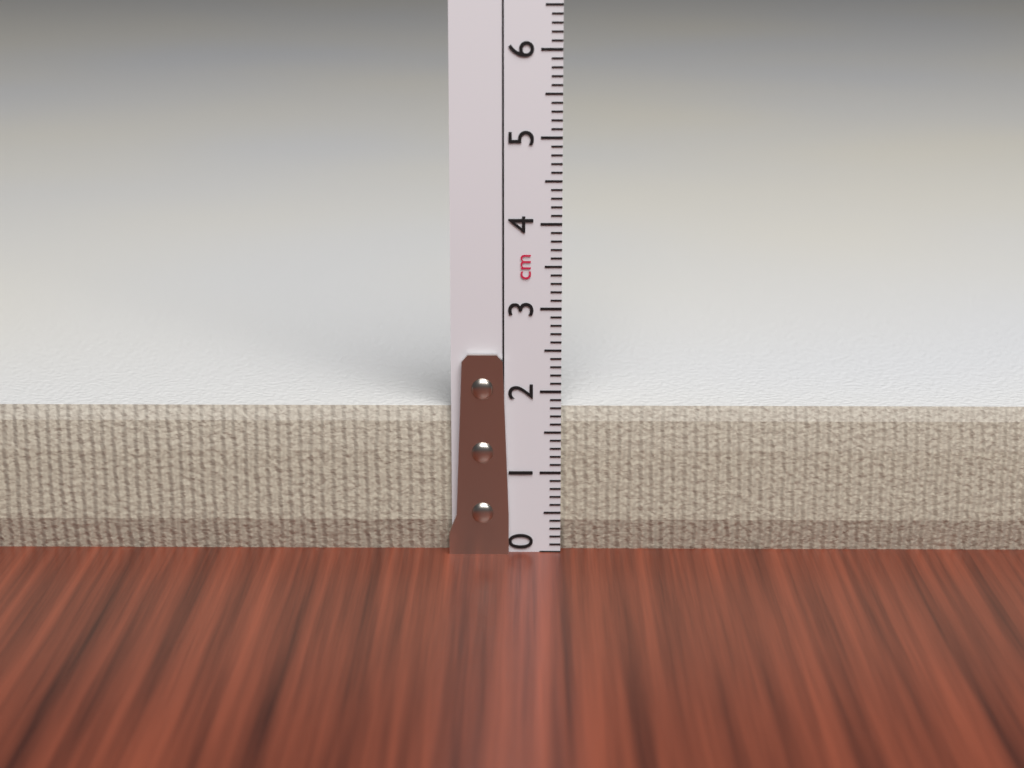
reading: 1.8 cm
